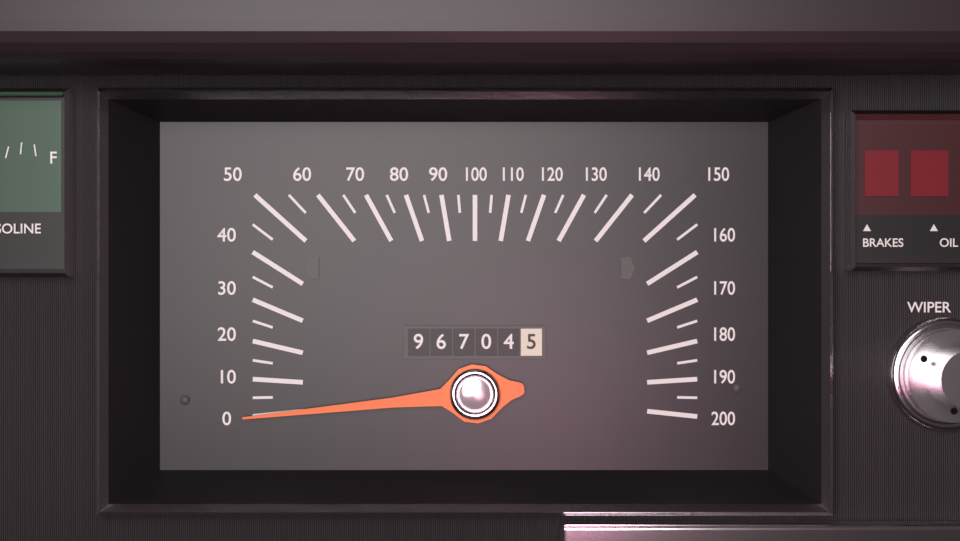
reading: 0 (no unit)
